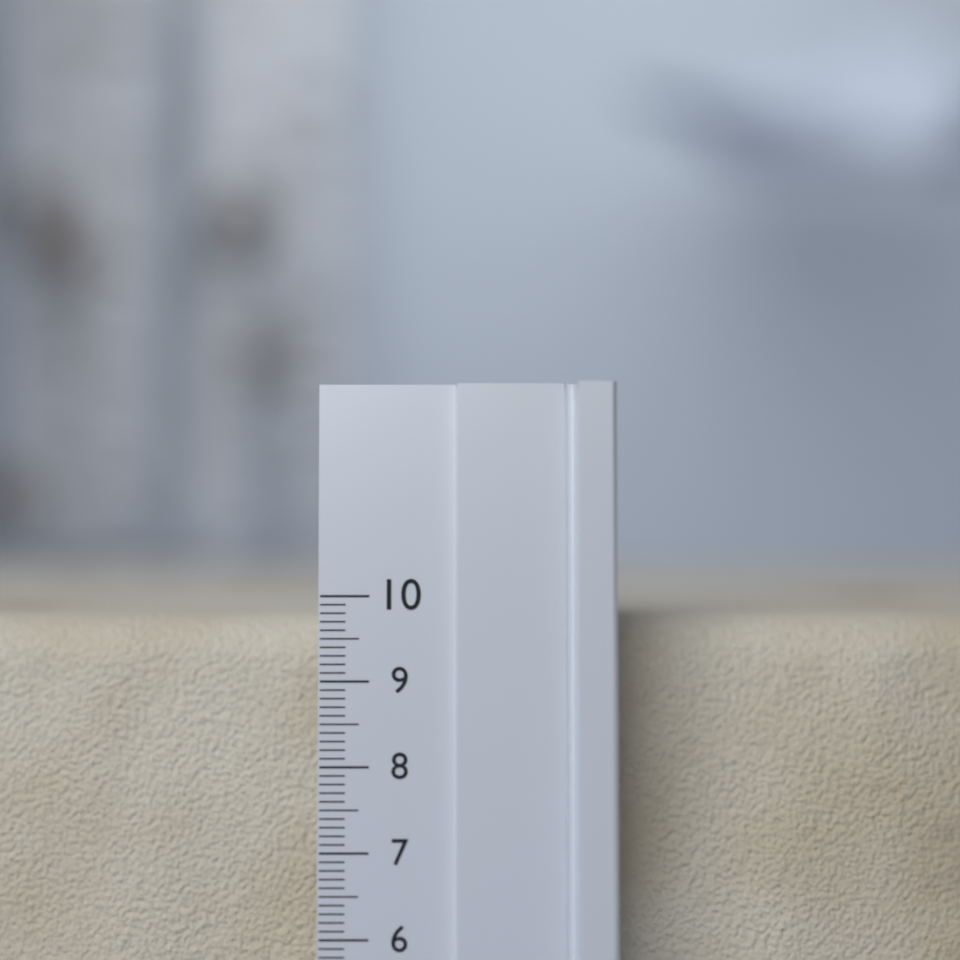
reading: 9.7 (no unit)
